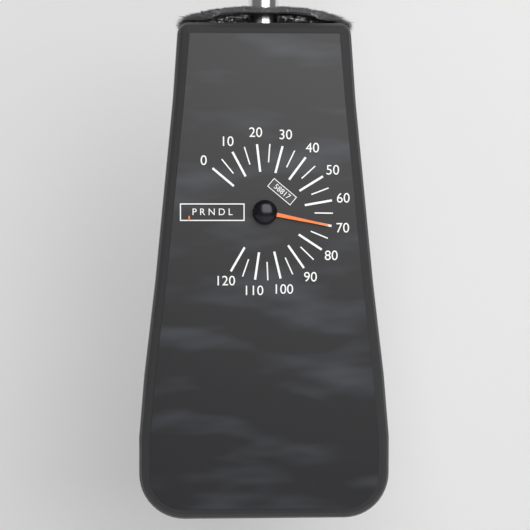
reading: 70 (no unit)
